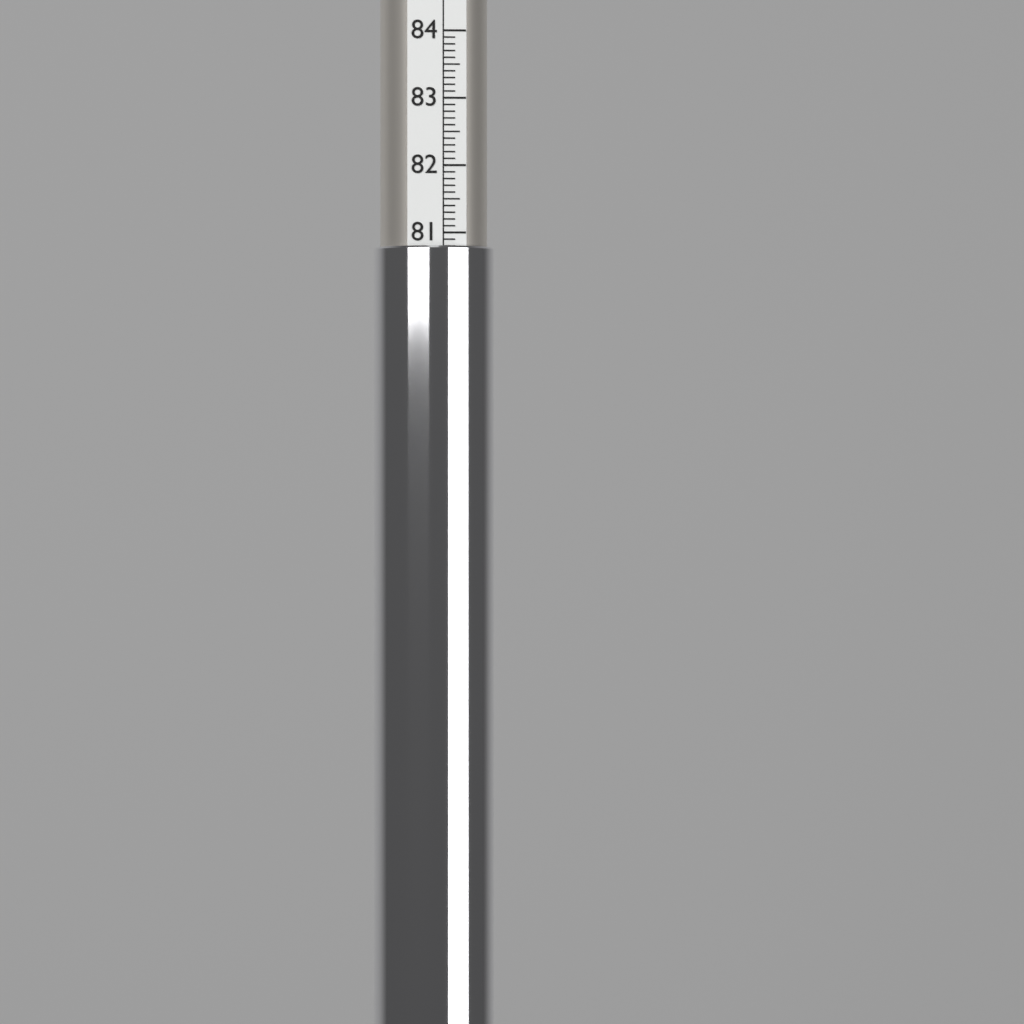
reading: 80.8 (no unit)
